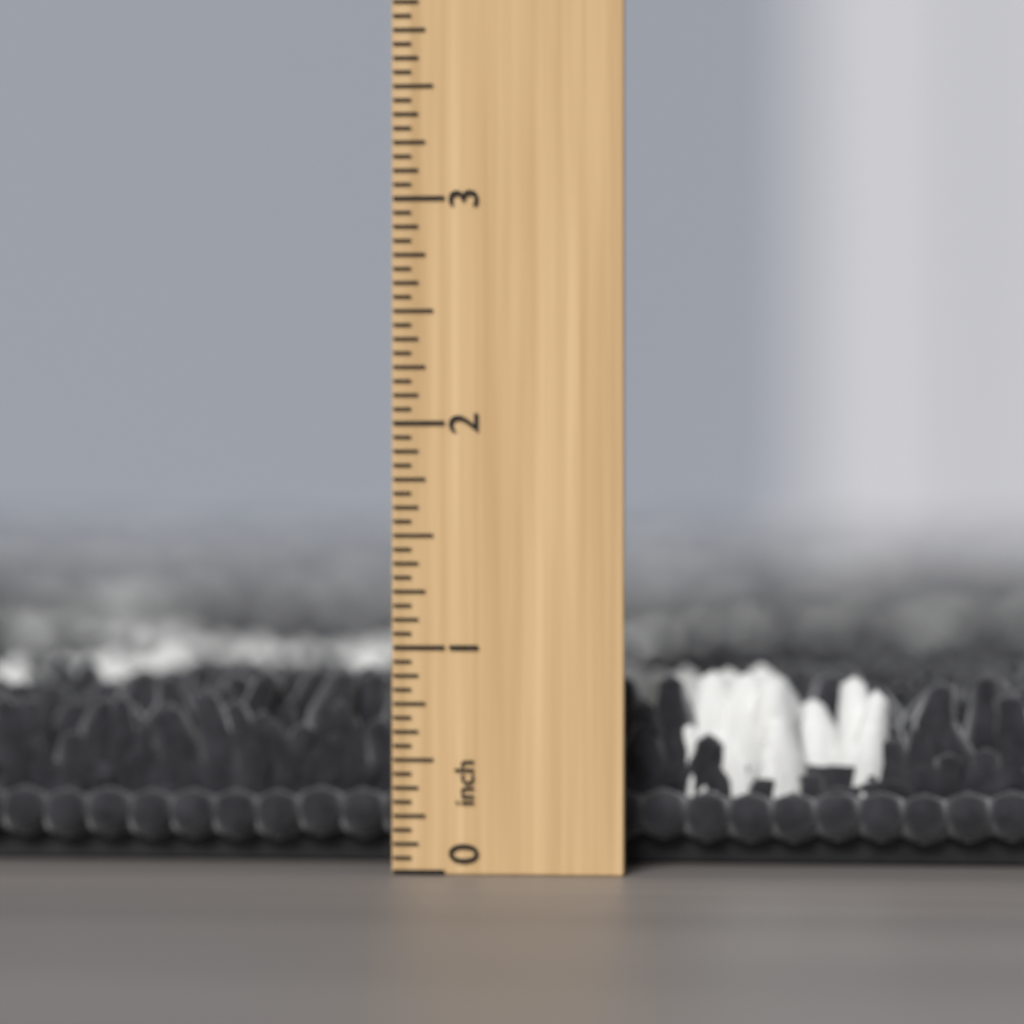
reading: 0.8750 inch
